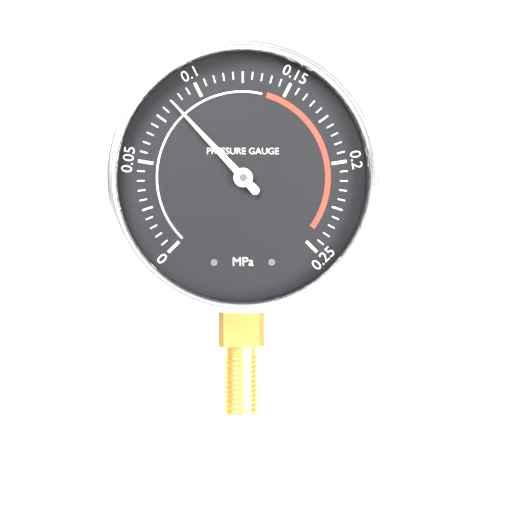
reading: 0.085 MPa
